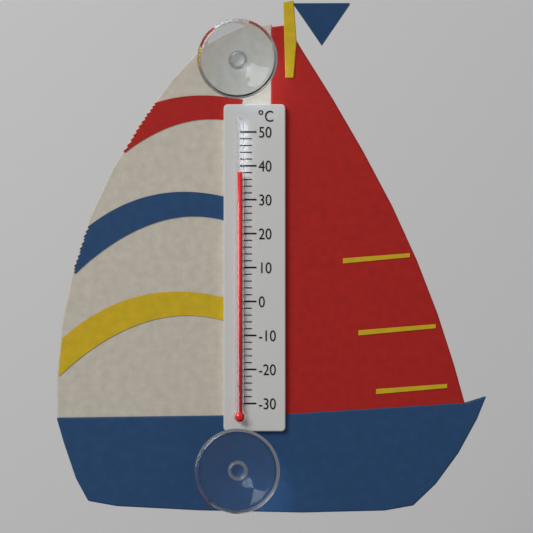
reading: 38 °C
